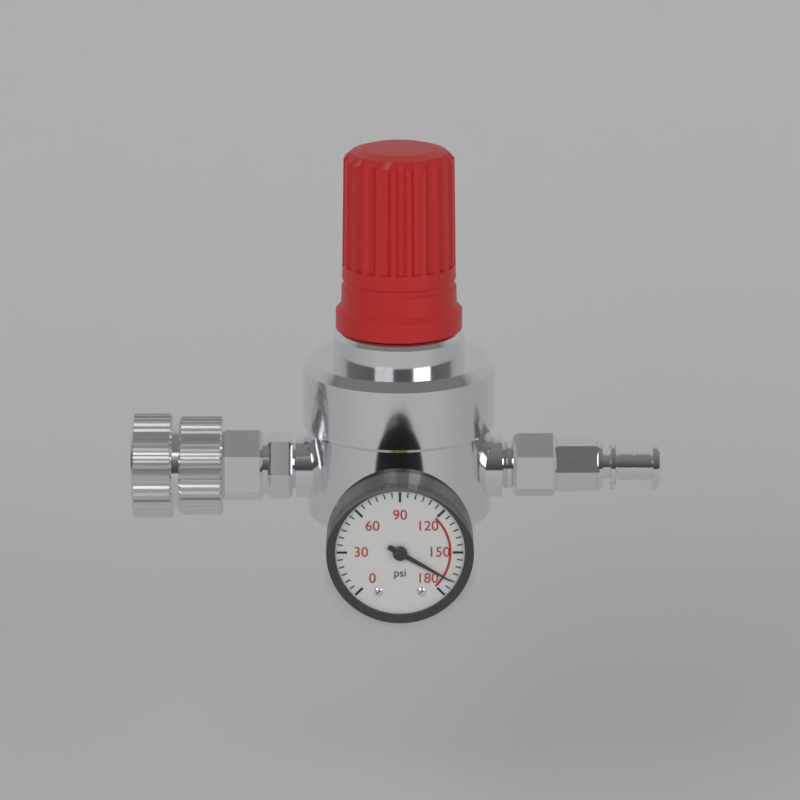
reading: 170 psi
